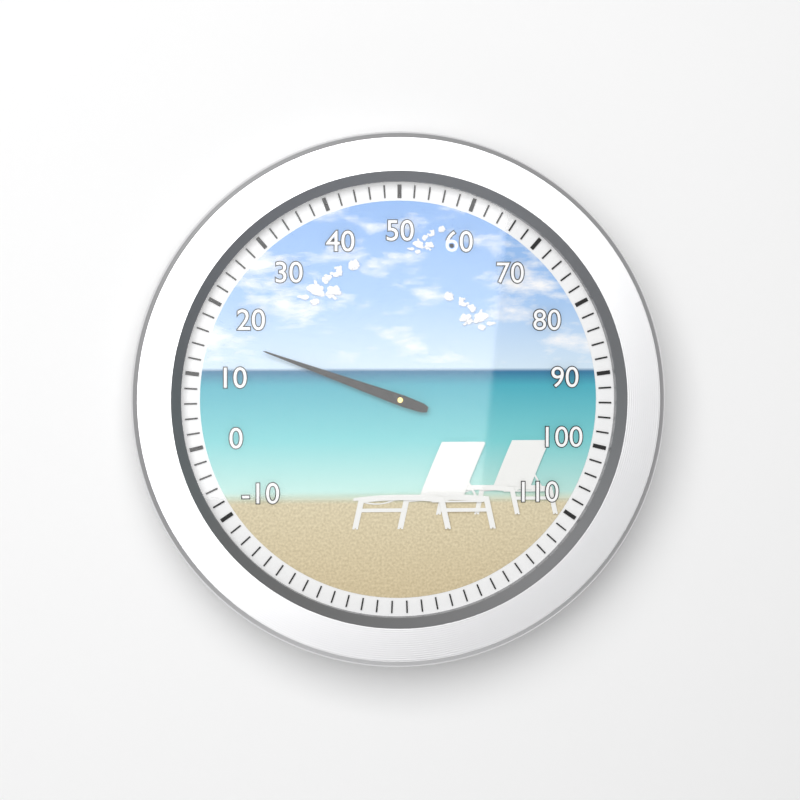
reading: 16 (no unit)
